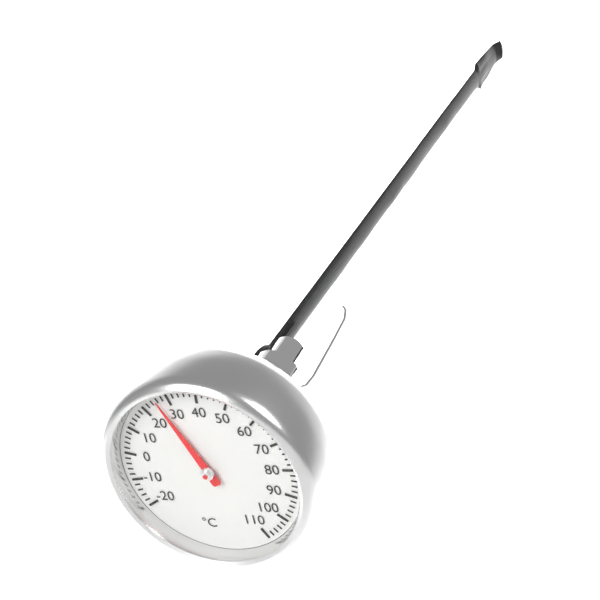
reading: 26 °C
